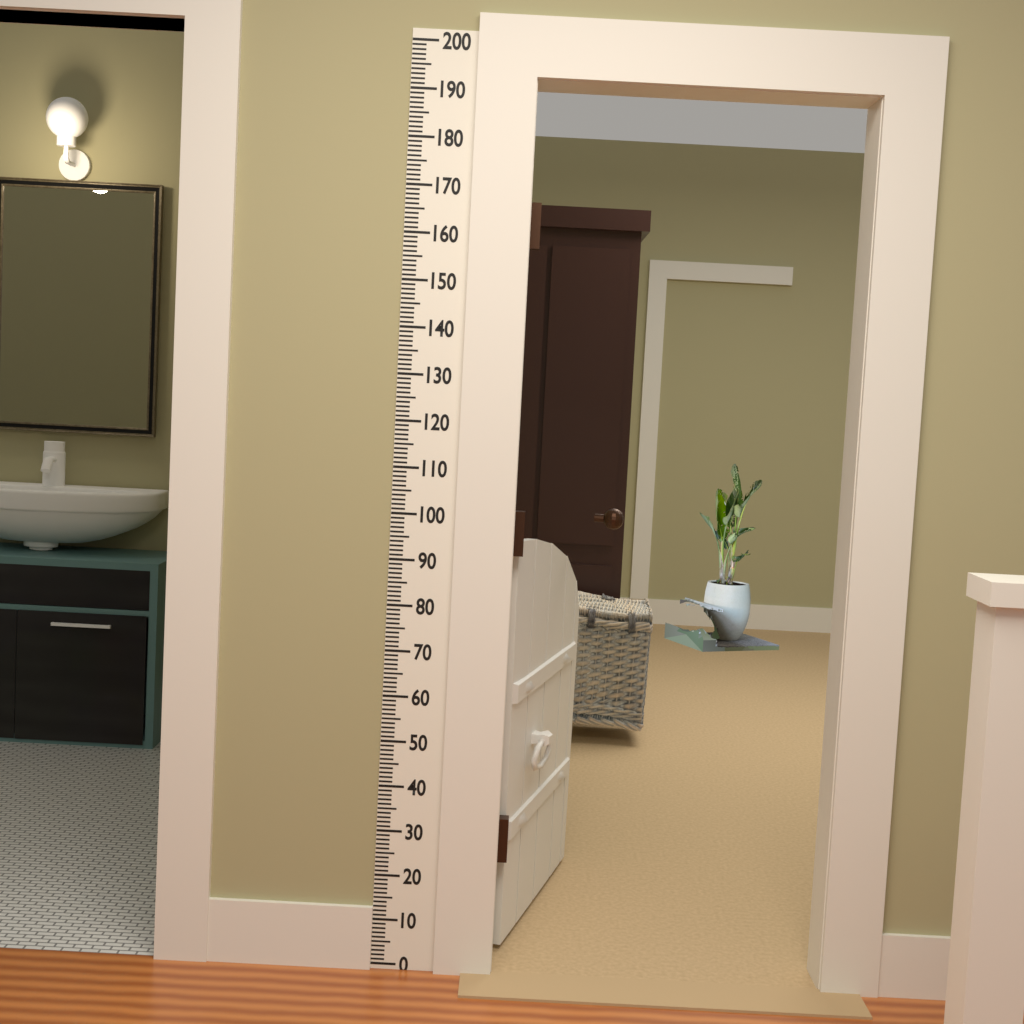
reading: 94 (no unit)
